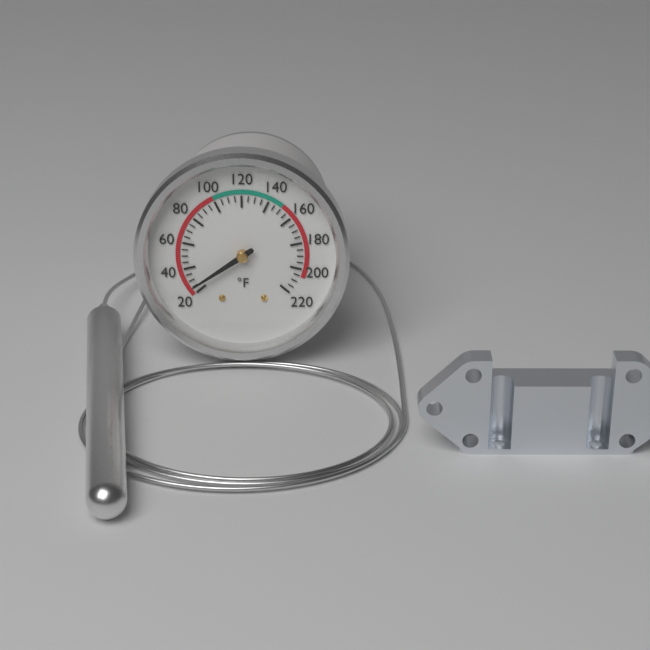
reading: 25 °F
